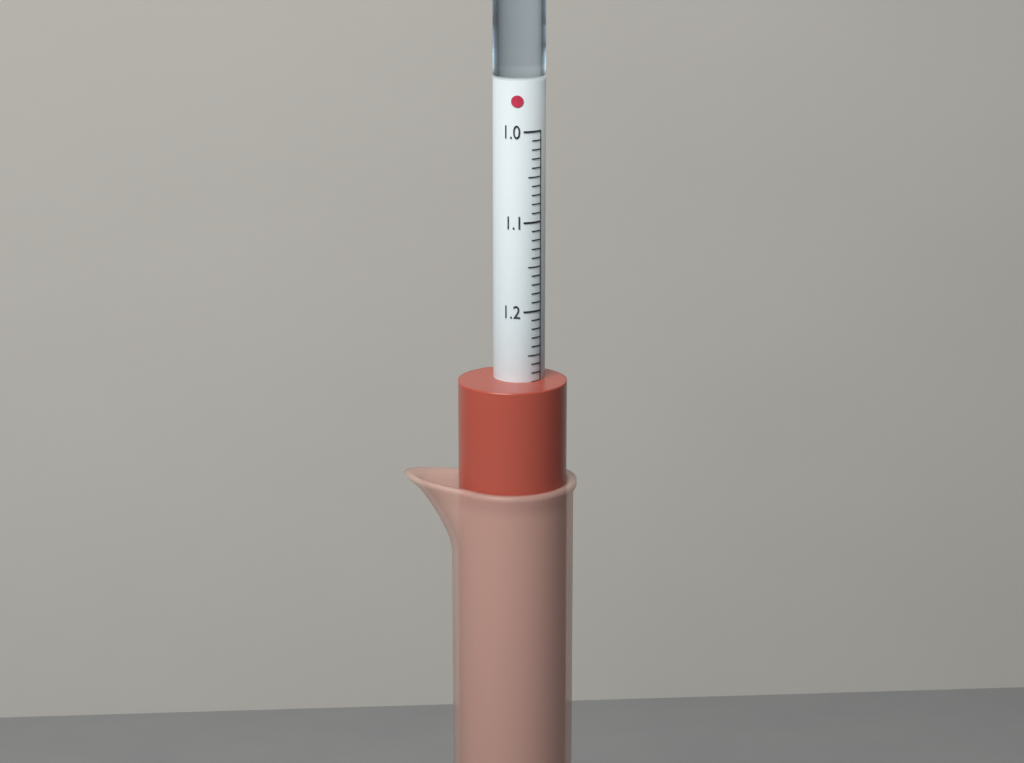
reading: 1.28 (no unit)
